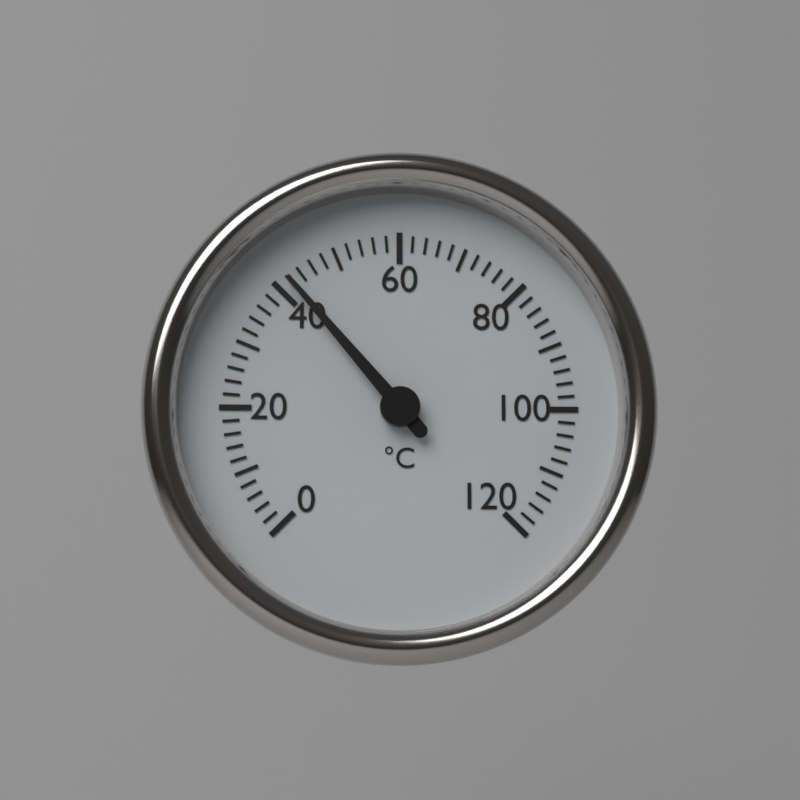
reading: 42 °C
